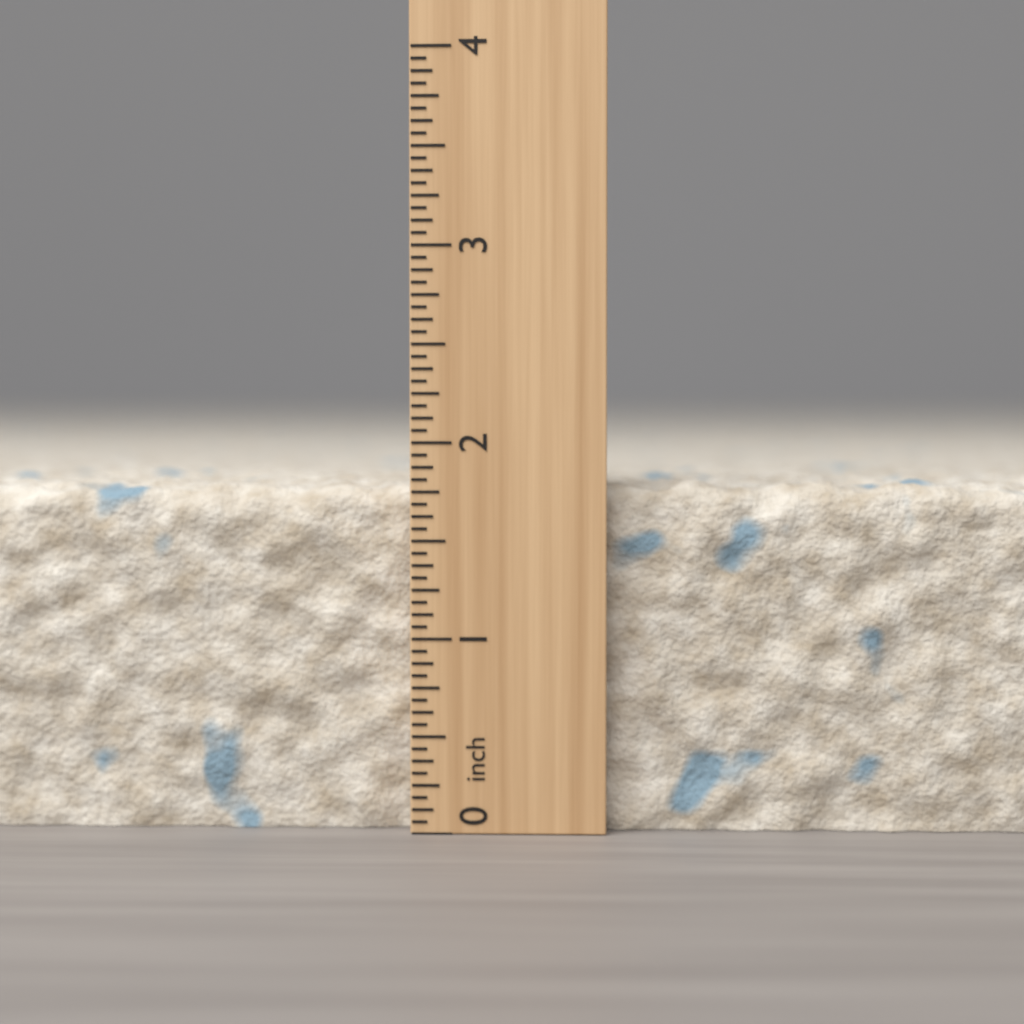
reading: 1.8125 inch
